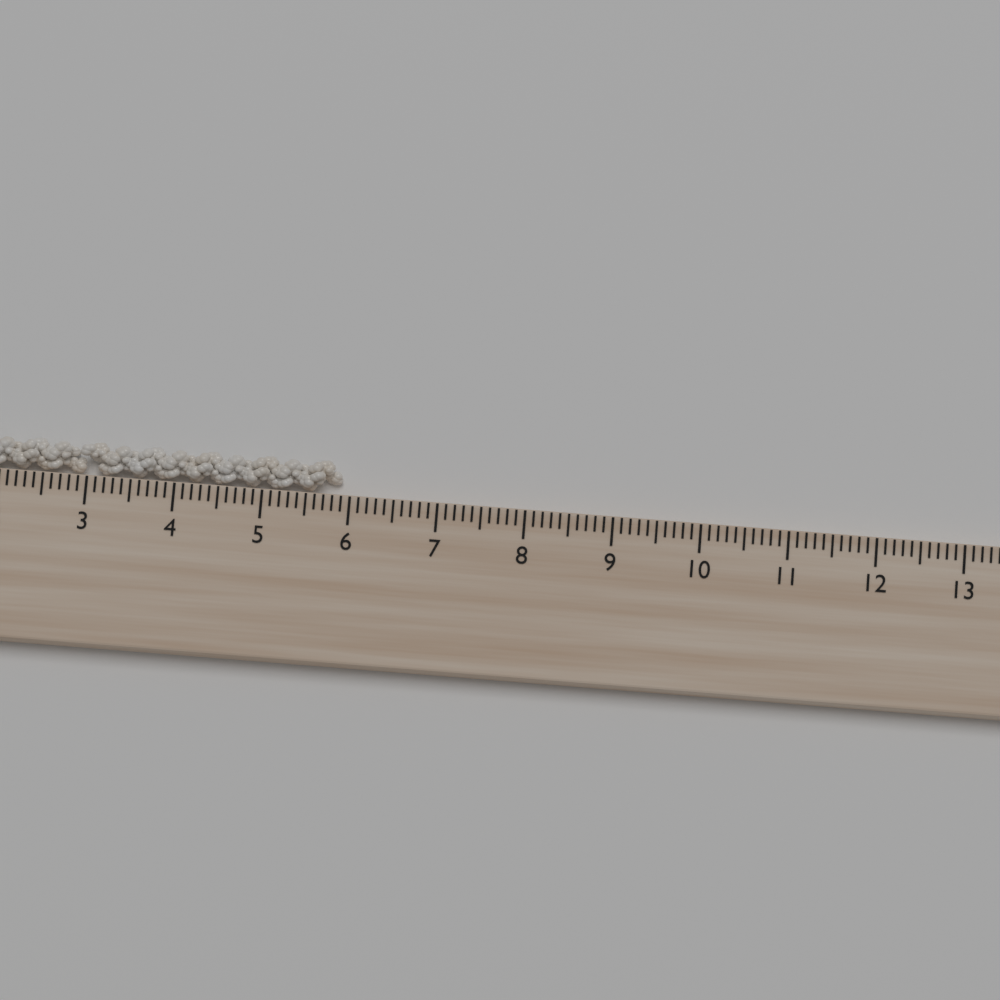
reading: 5.9 cm
